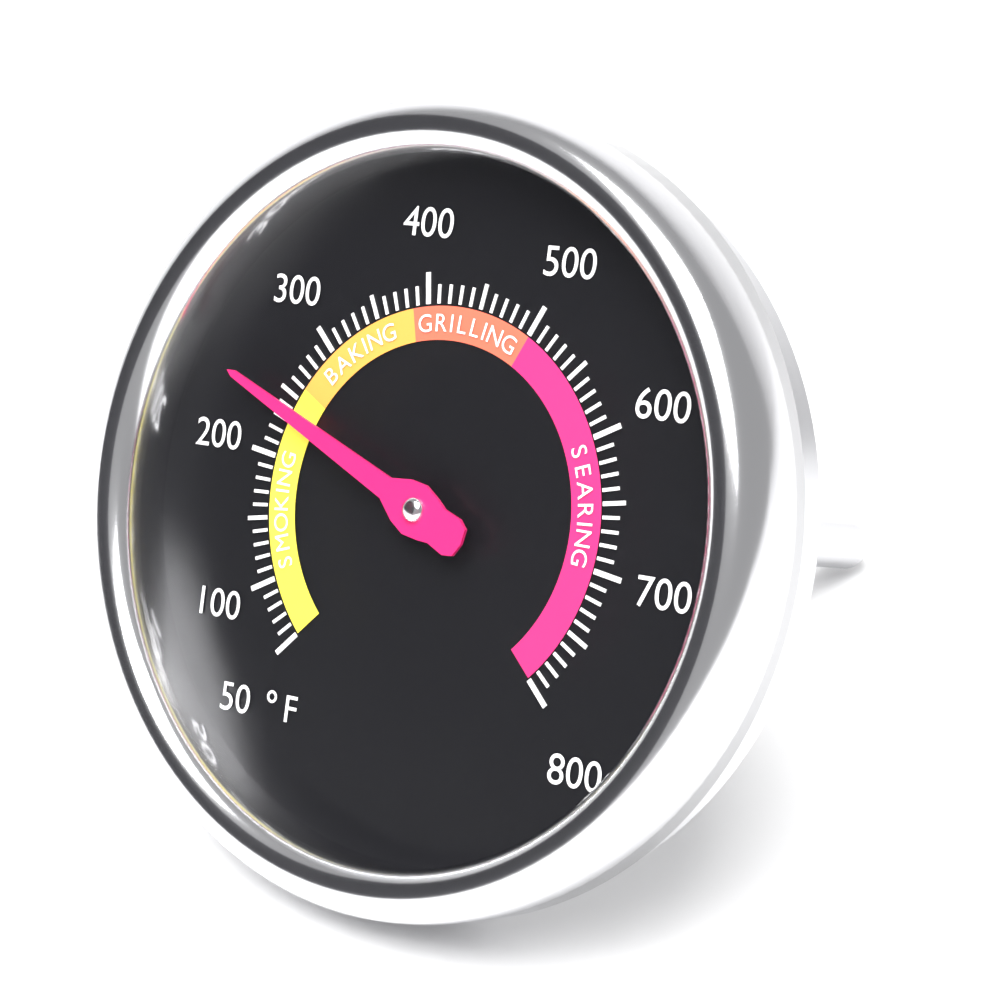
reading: 240 °F
